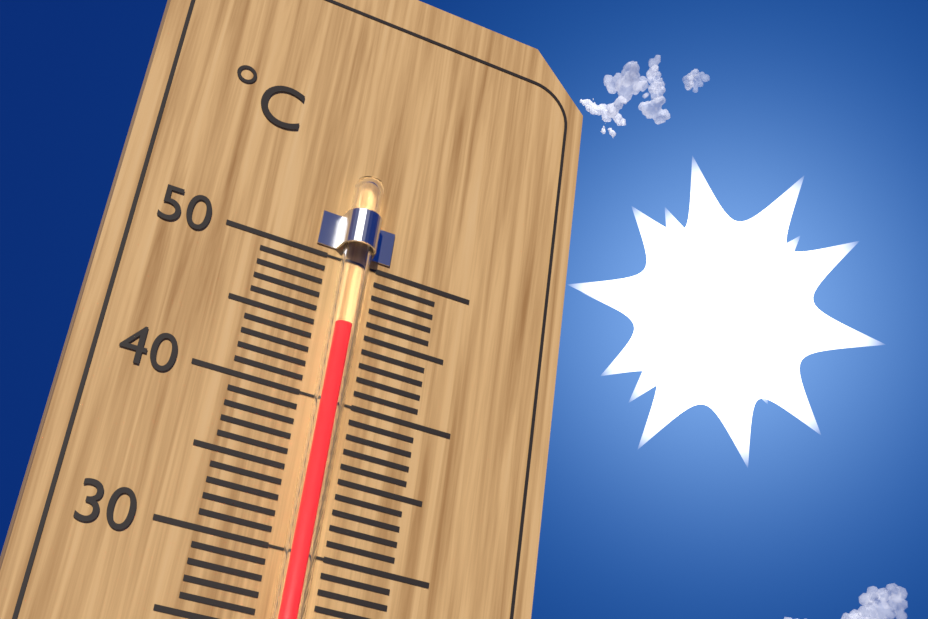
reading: 45 °C
